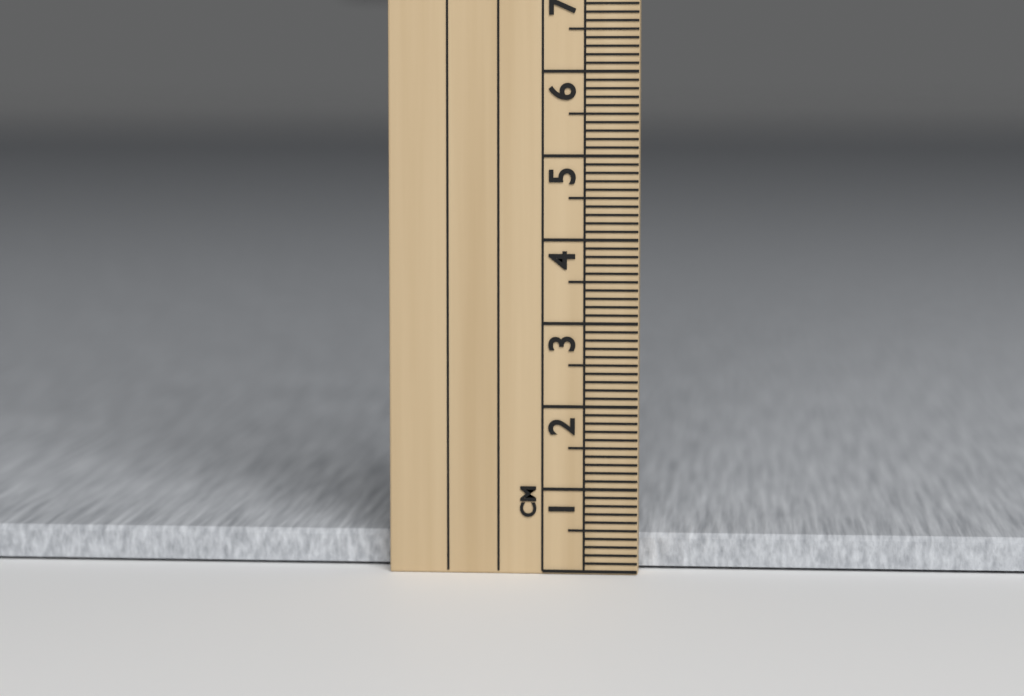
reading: 0.4 cm
